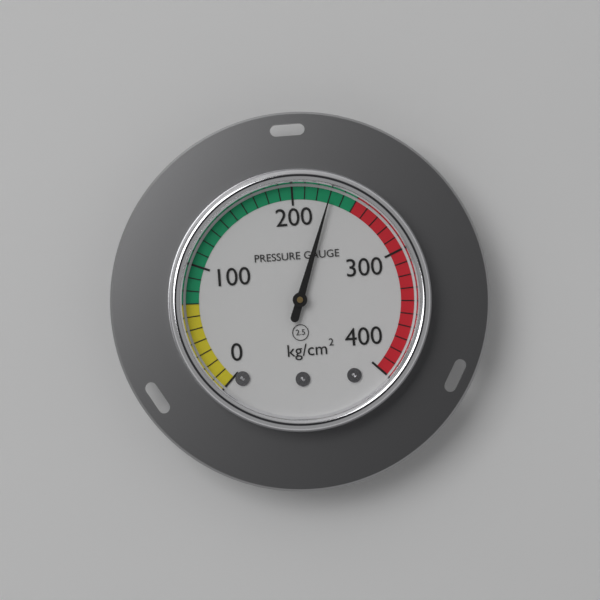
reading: 230 kg/cm²
